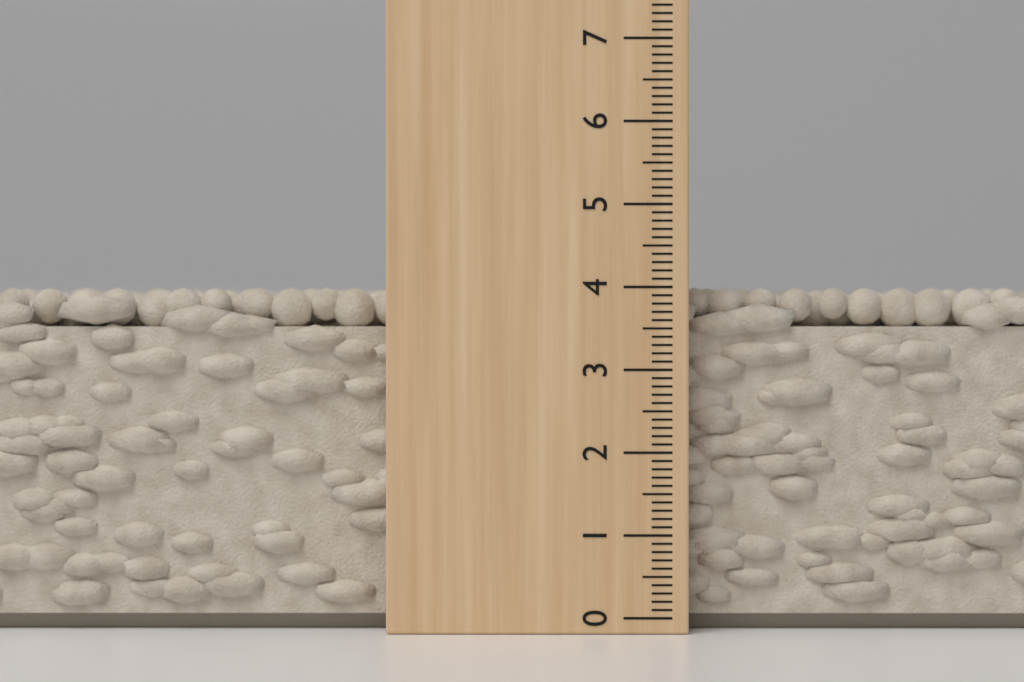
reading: 4.0 cm
